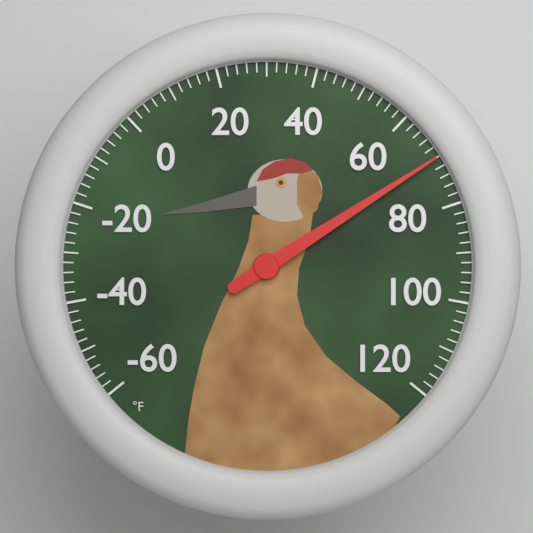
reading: 70 °F
